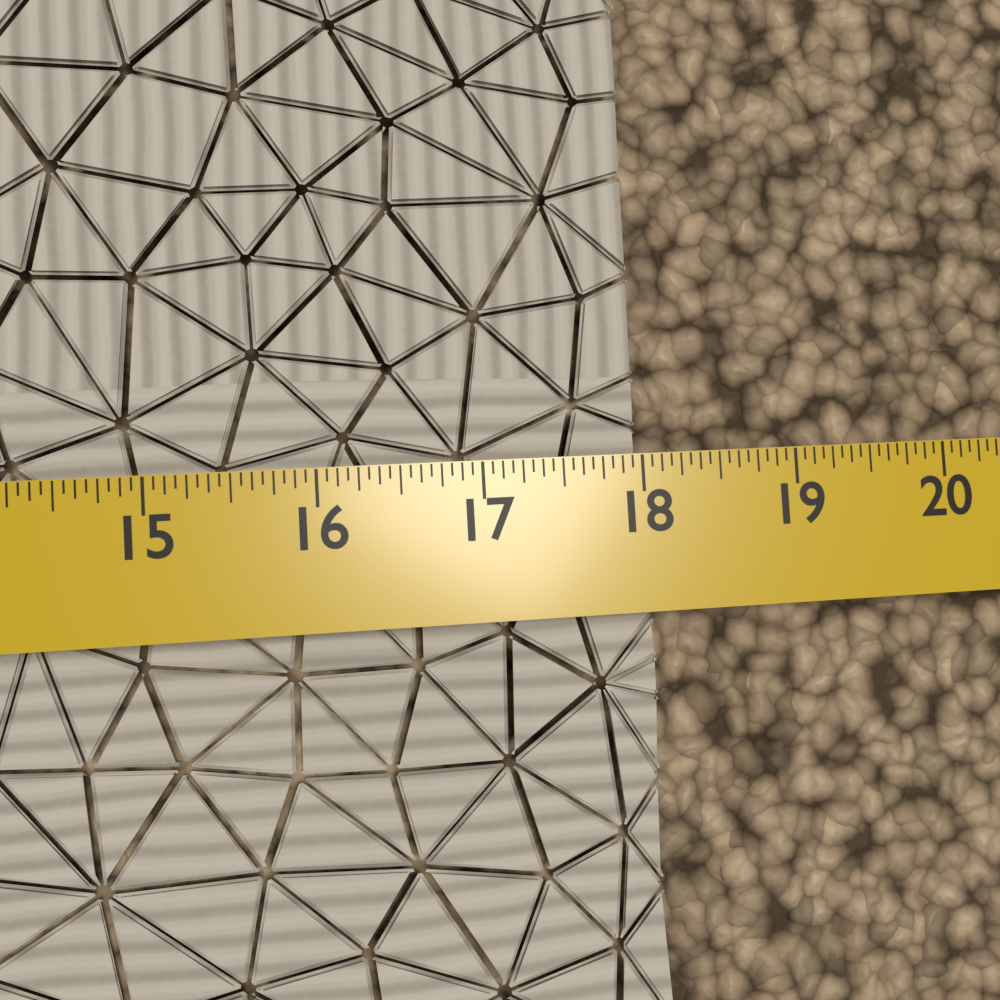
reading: 18.0625 in
